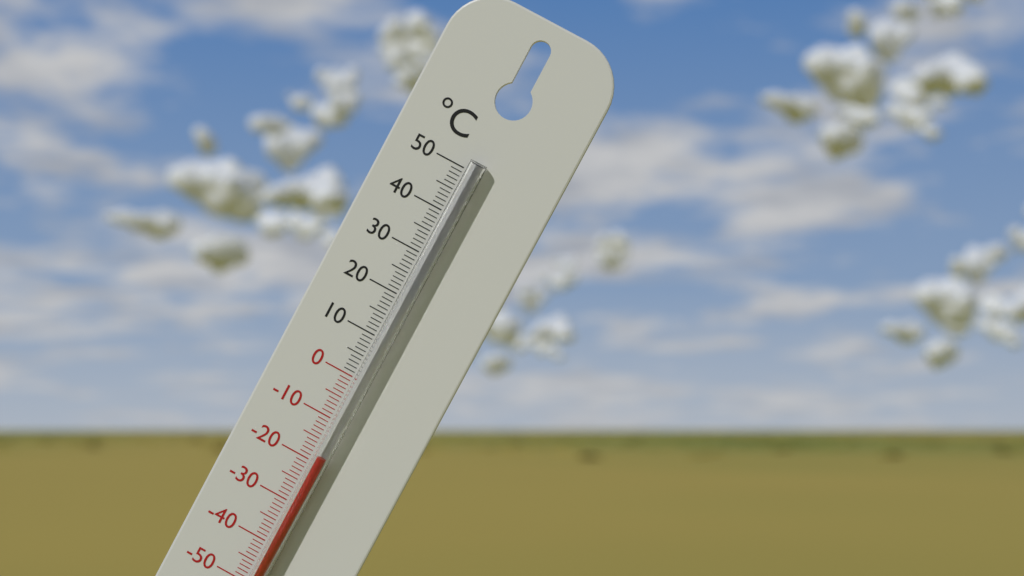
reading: -18 °C
